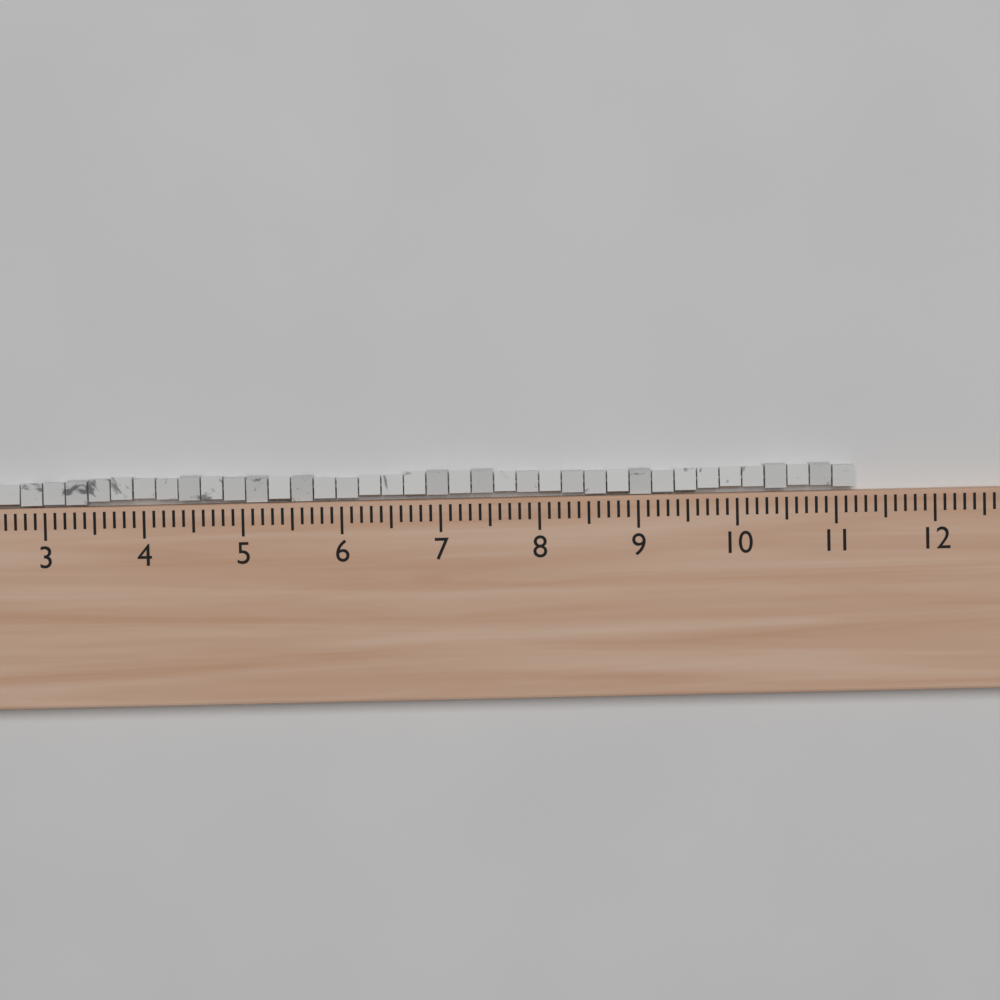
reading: 11.2 (no unit)
